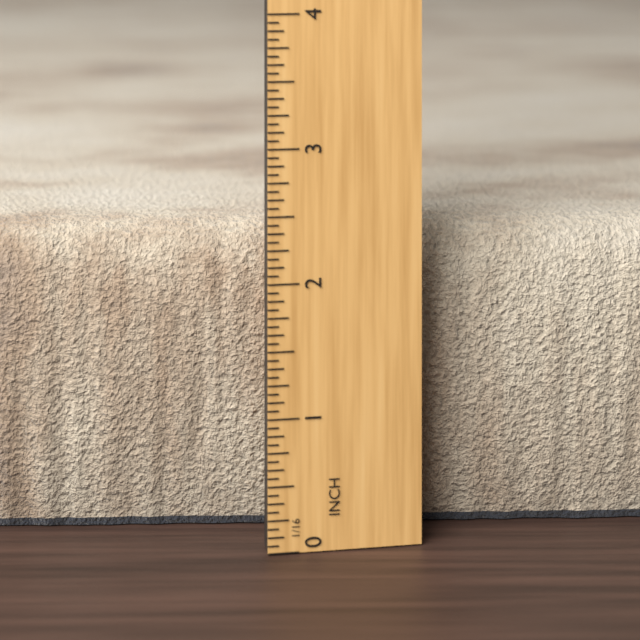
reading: 2.3125 in
